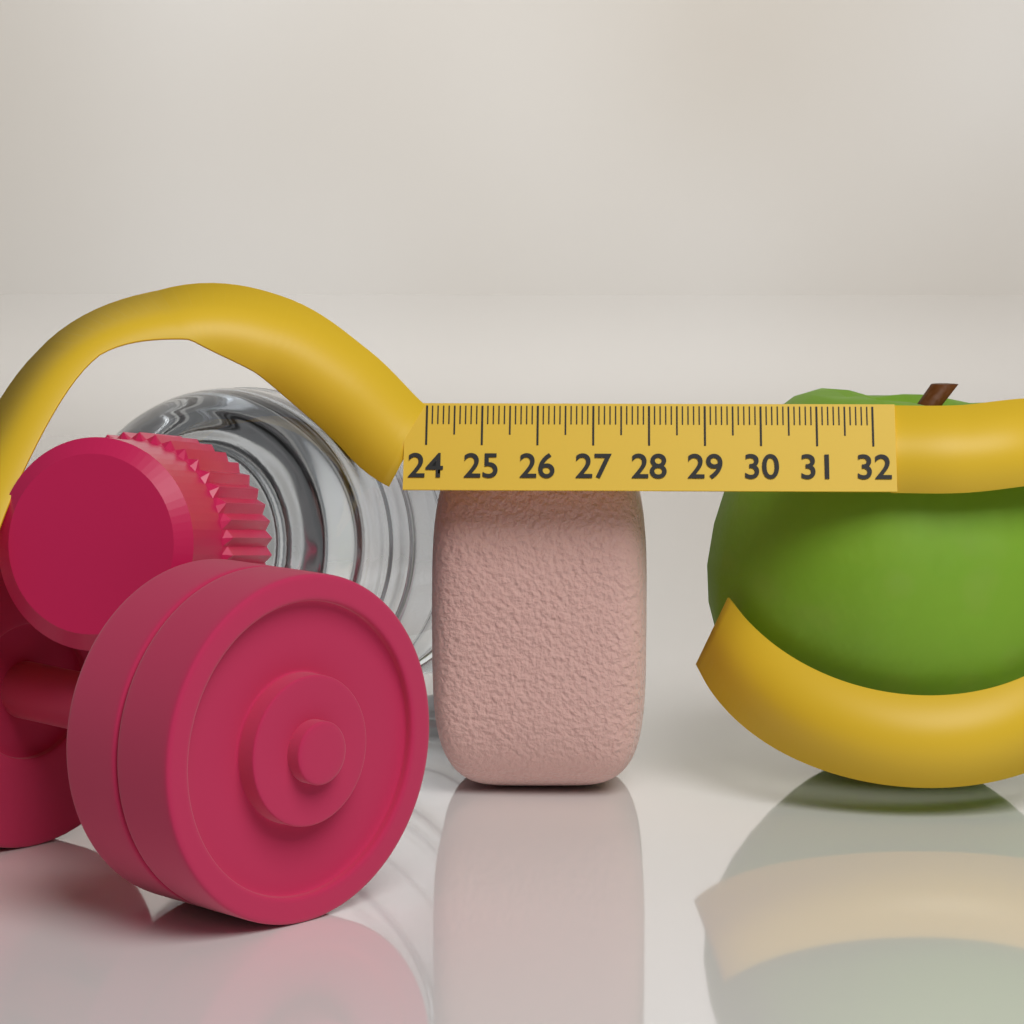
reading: 28.0 (no unit)
